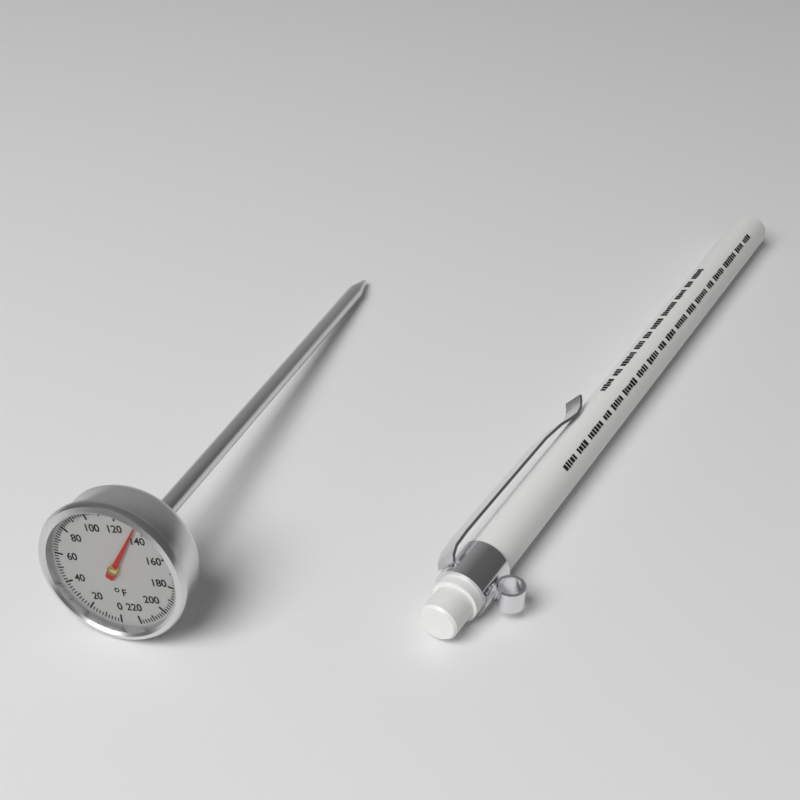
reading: 134 °F
